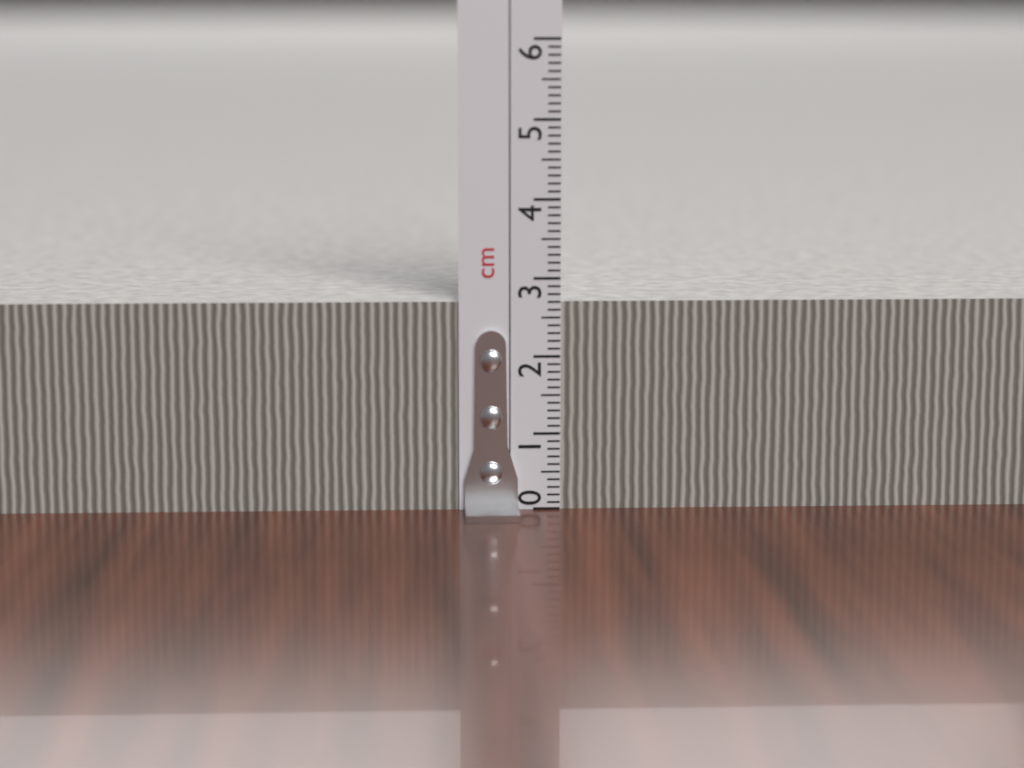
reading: 2.7 cm
